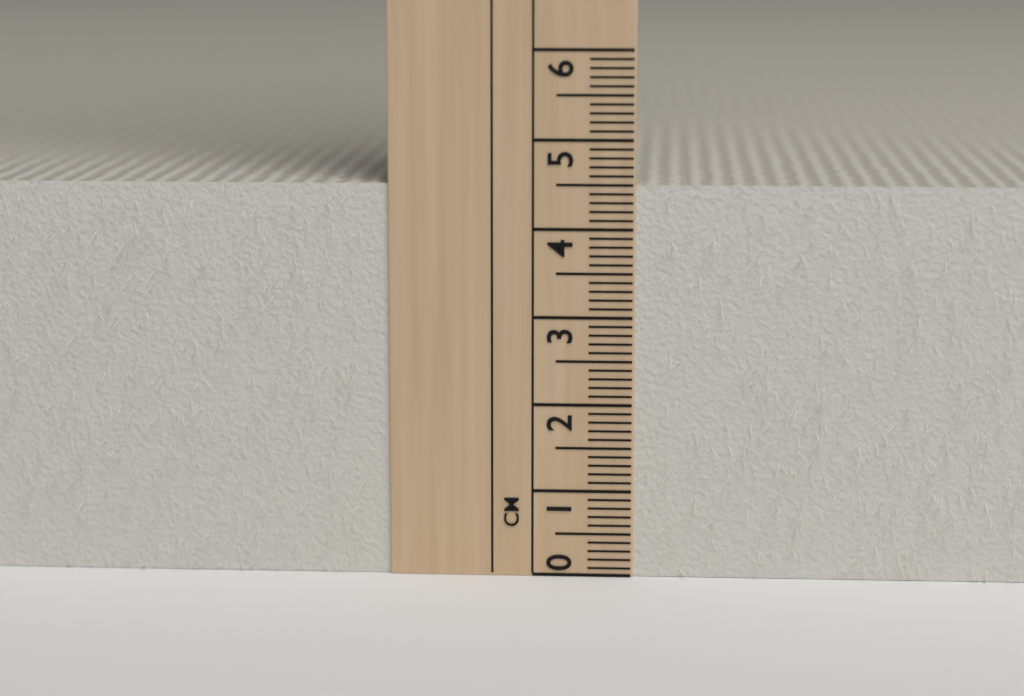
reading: 4.5 cm
